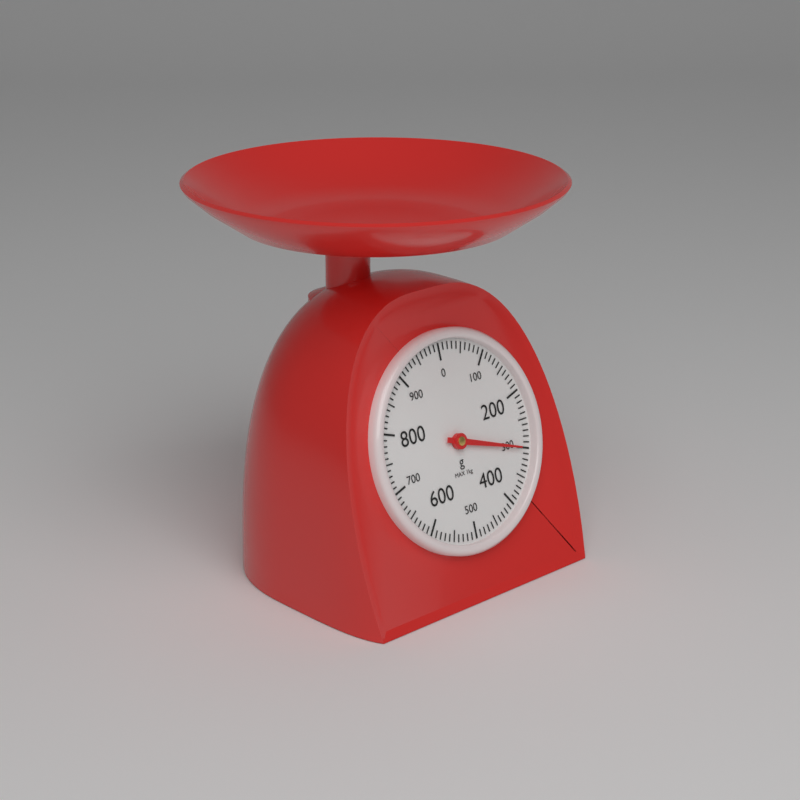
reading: 300 g
